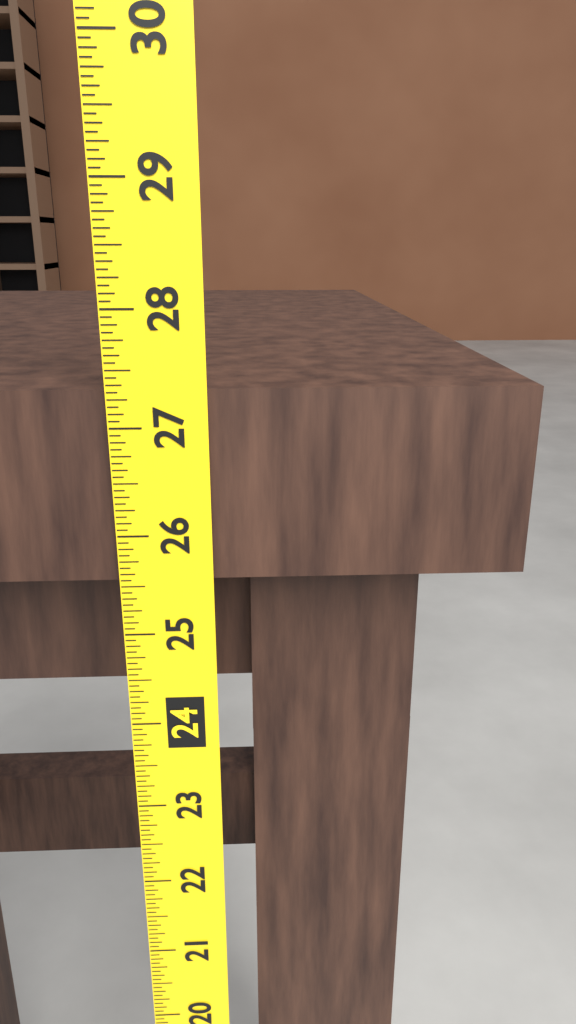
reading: 27.3125 (no unit)
